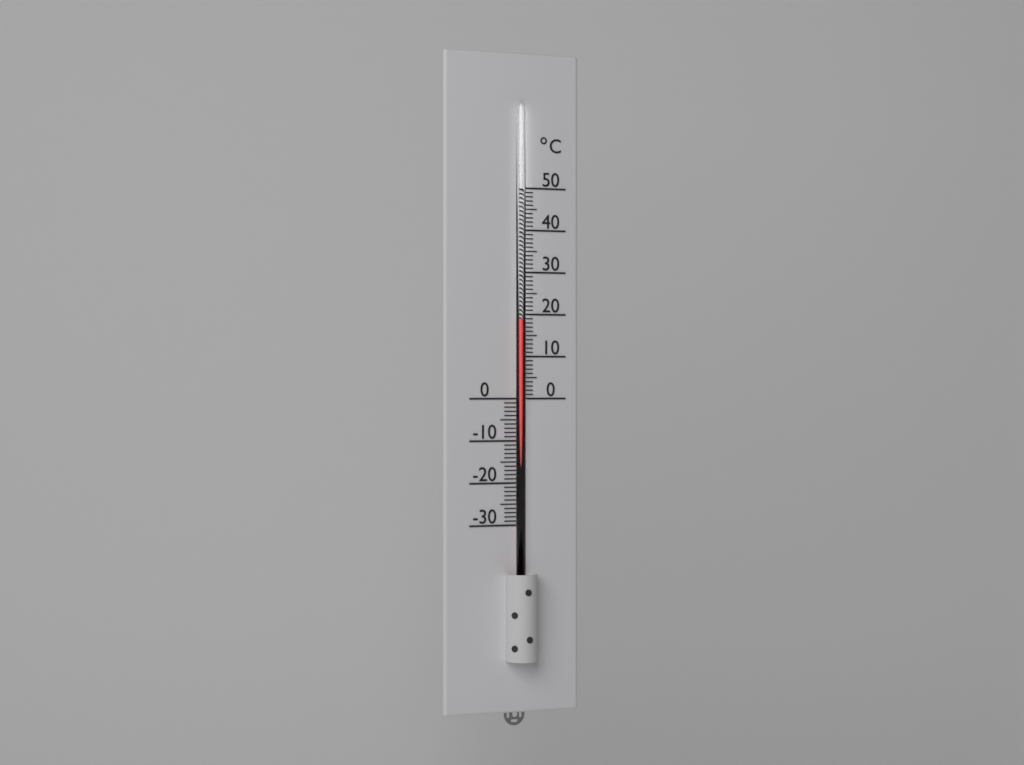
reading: 19 °C
